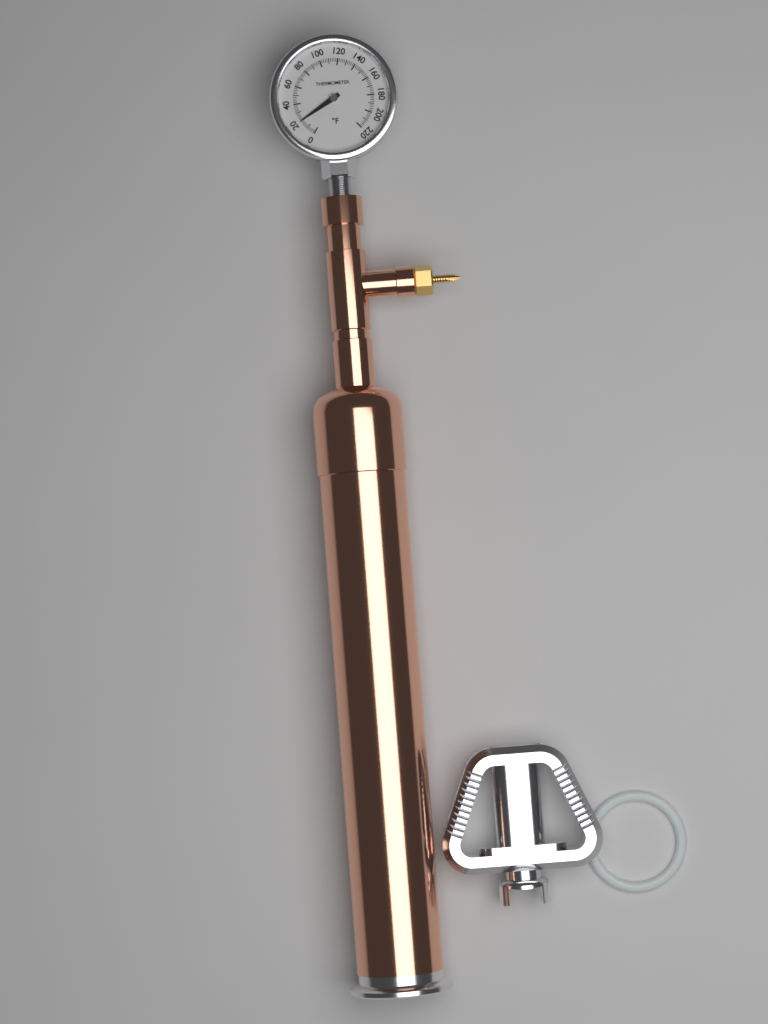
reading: 20 °F
